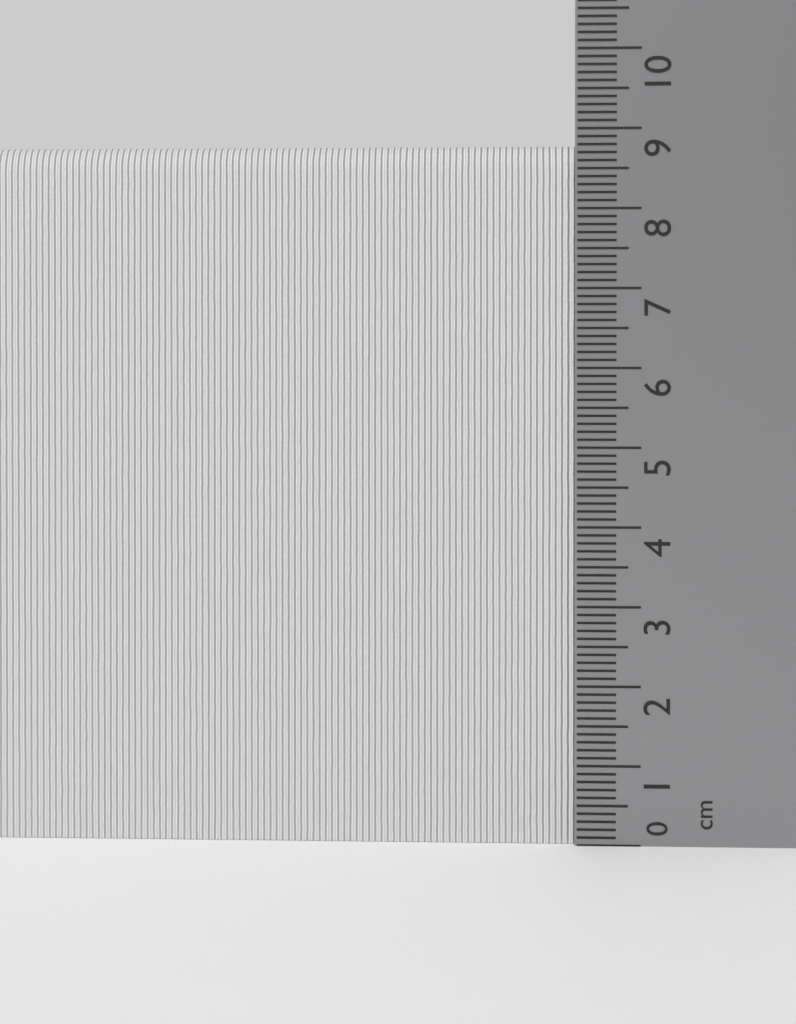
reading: 8.8 cm
